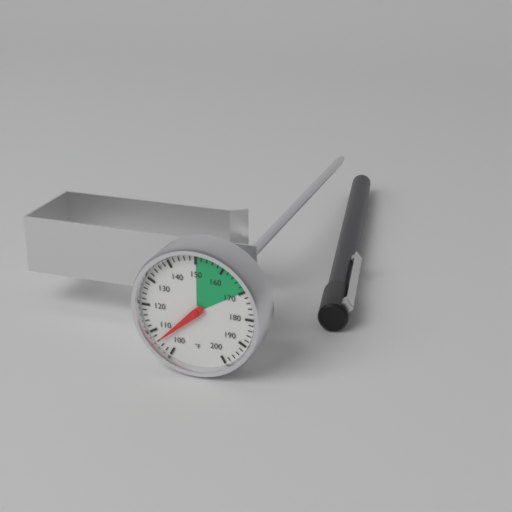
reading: 106 °F
